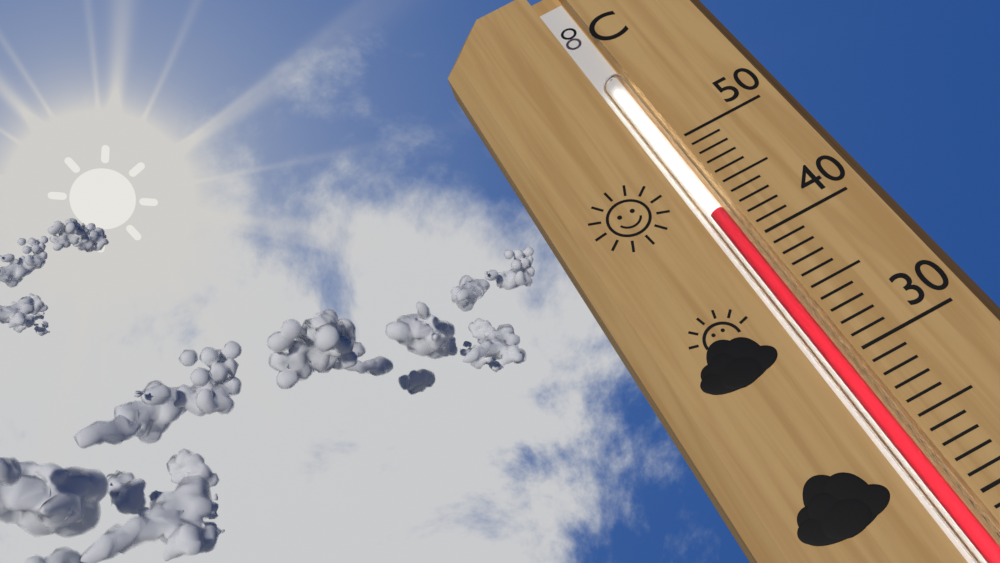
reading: 43 °C
